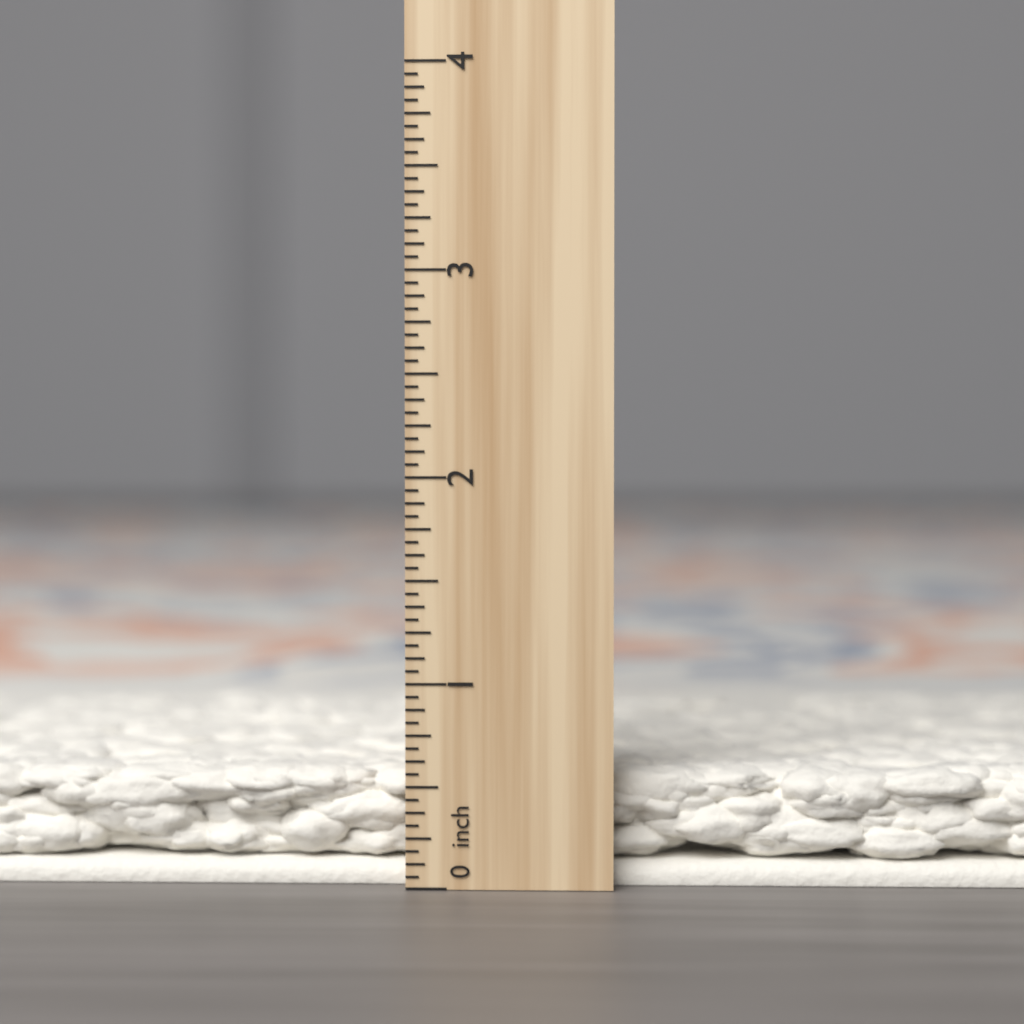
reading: 0.5625 inch
